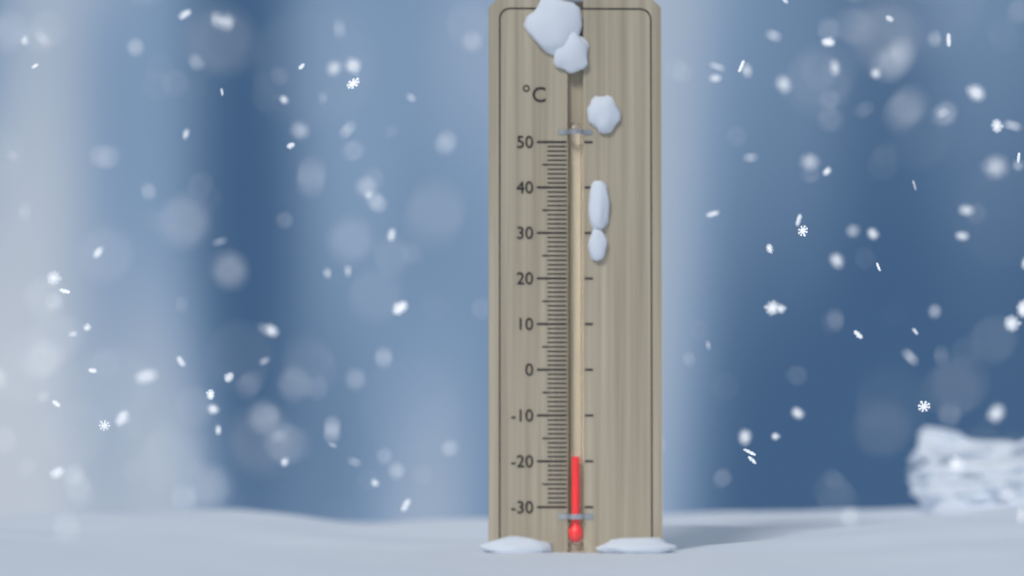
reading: -19 °C
